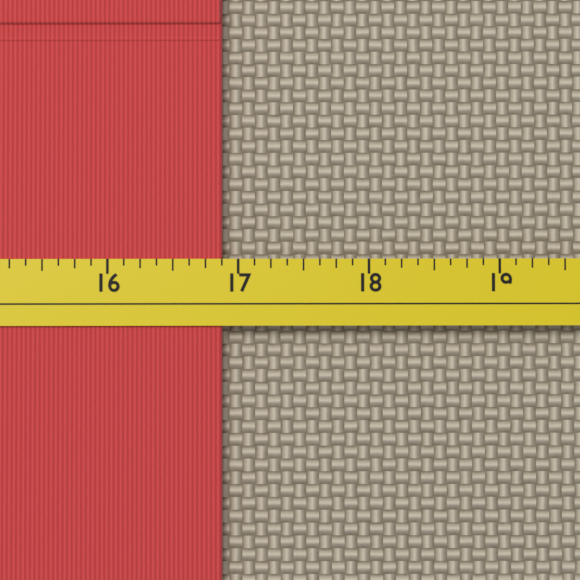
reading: 16.875 (no unit)
